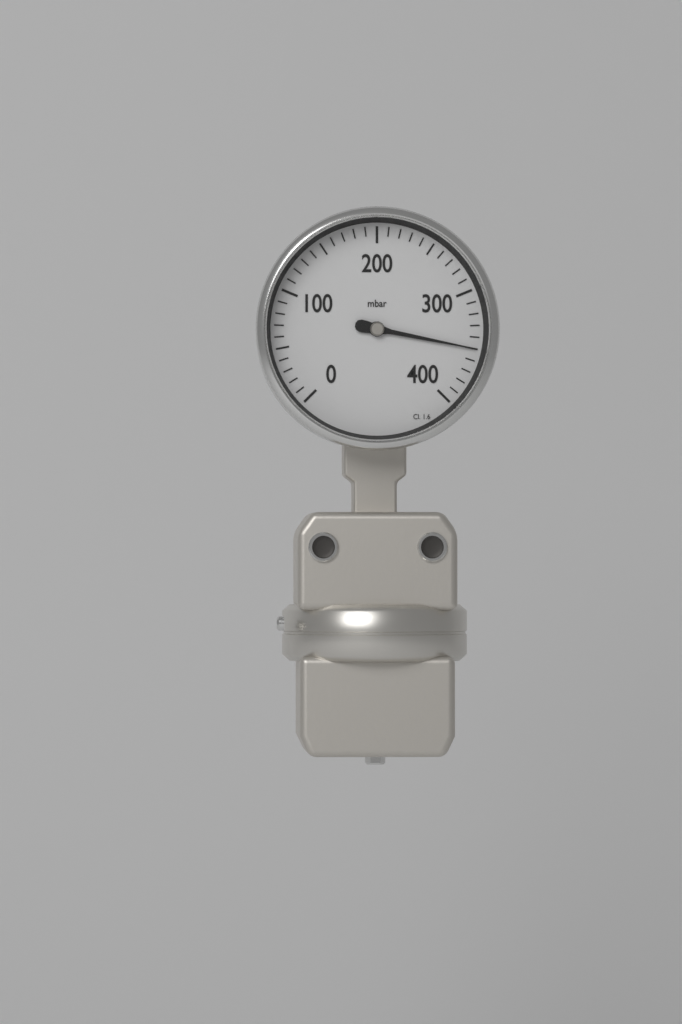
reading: 350 mbar
